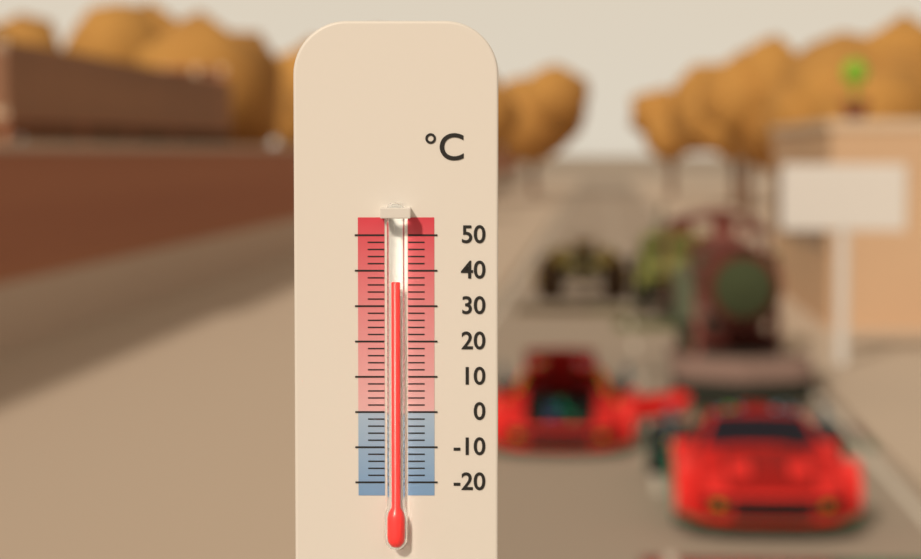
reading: 37 °C
